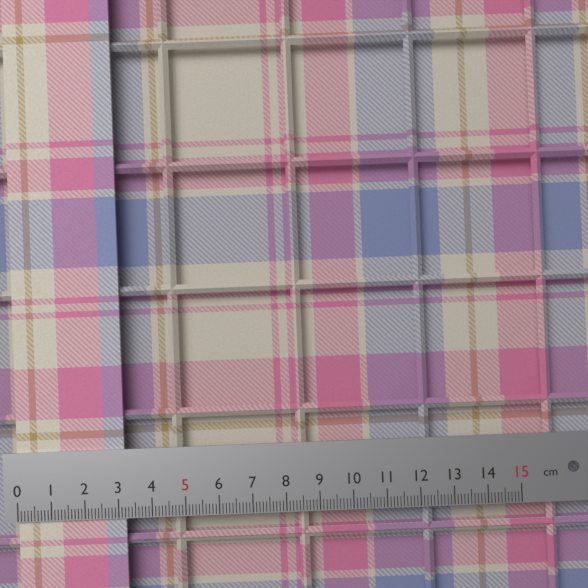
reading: 3.2 cm
